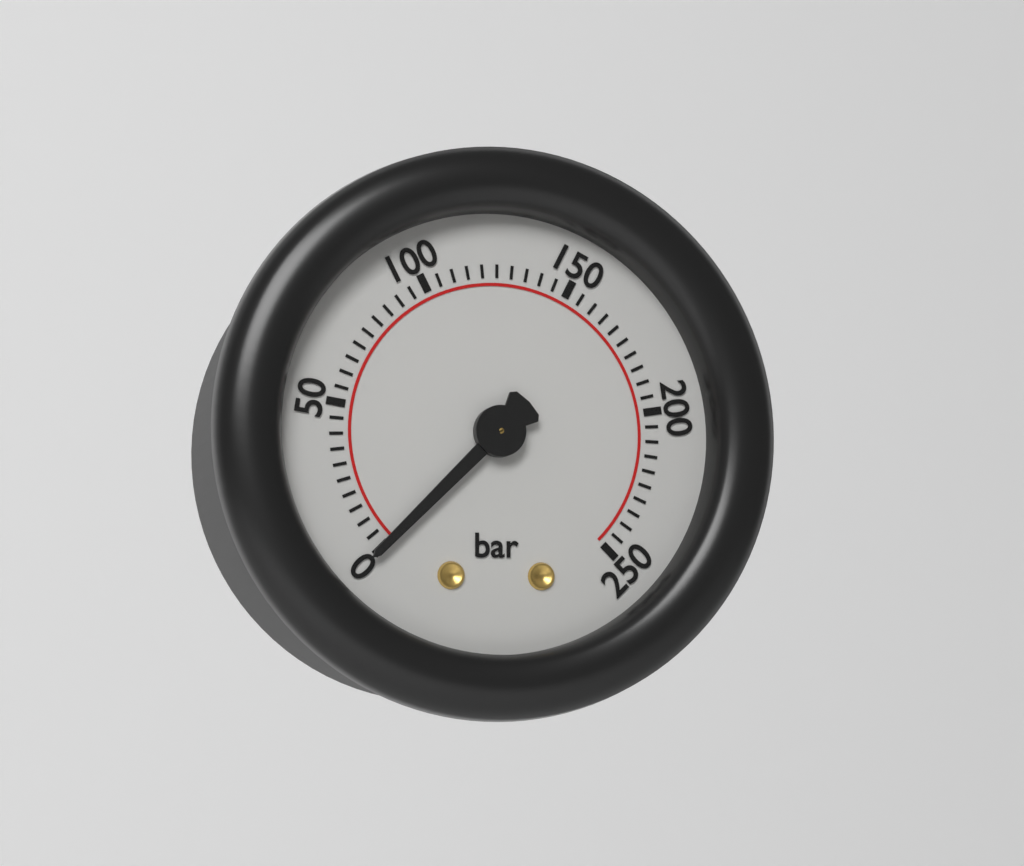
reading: 0 bar
